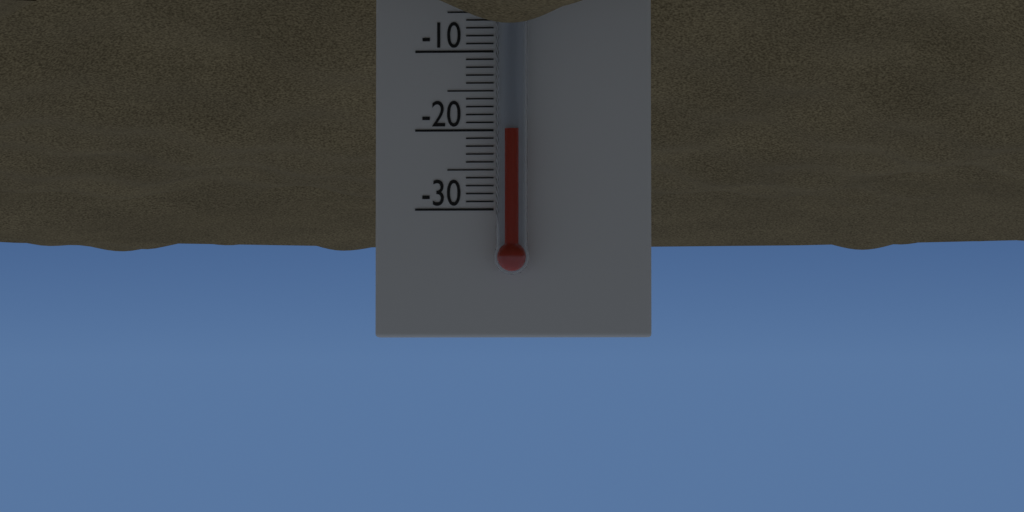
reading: -20 °C
